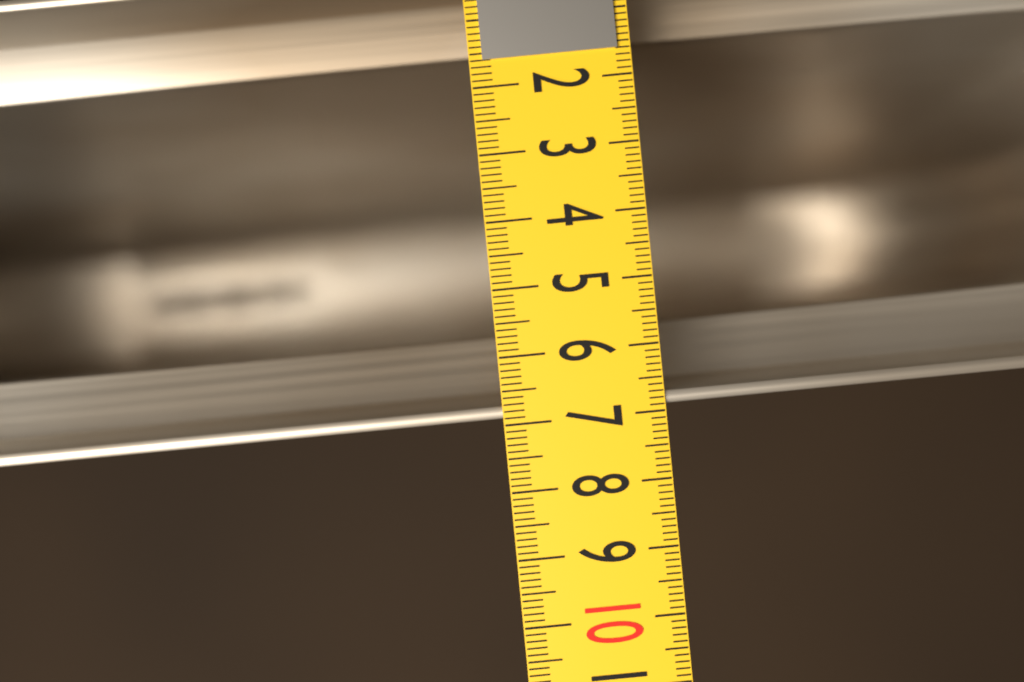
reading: 6.9 (no unit)
